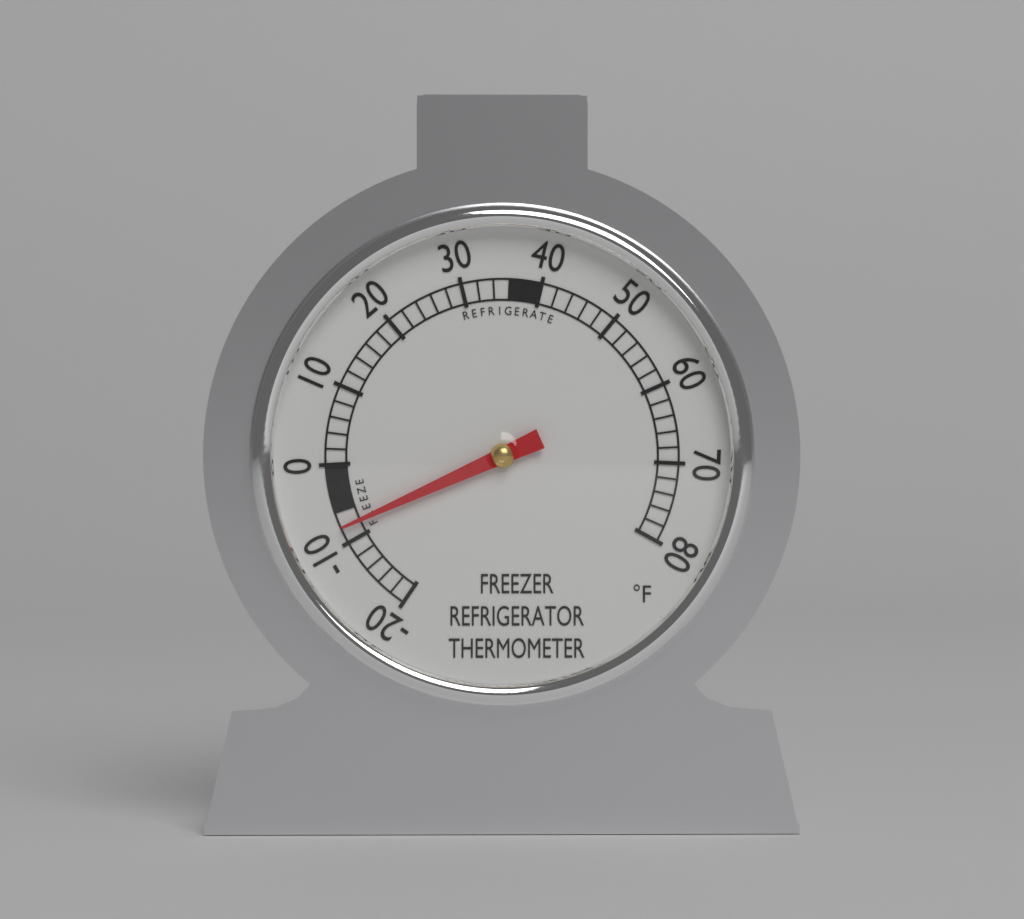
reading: -8 °F
